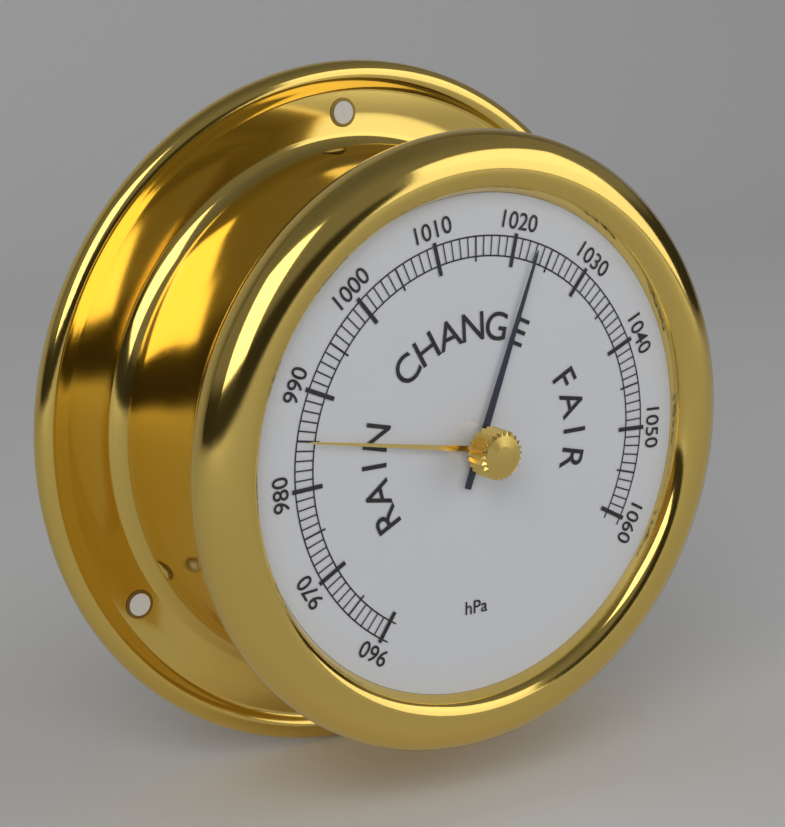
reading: 1023 hPa
